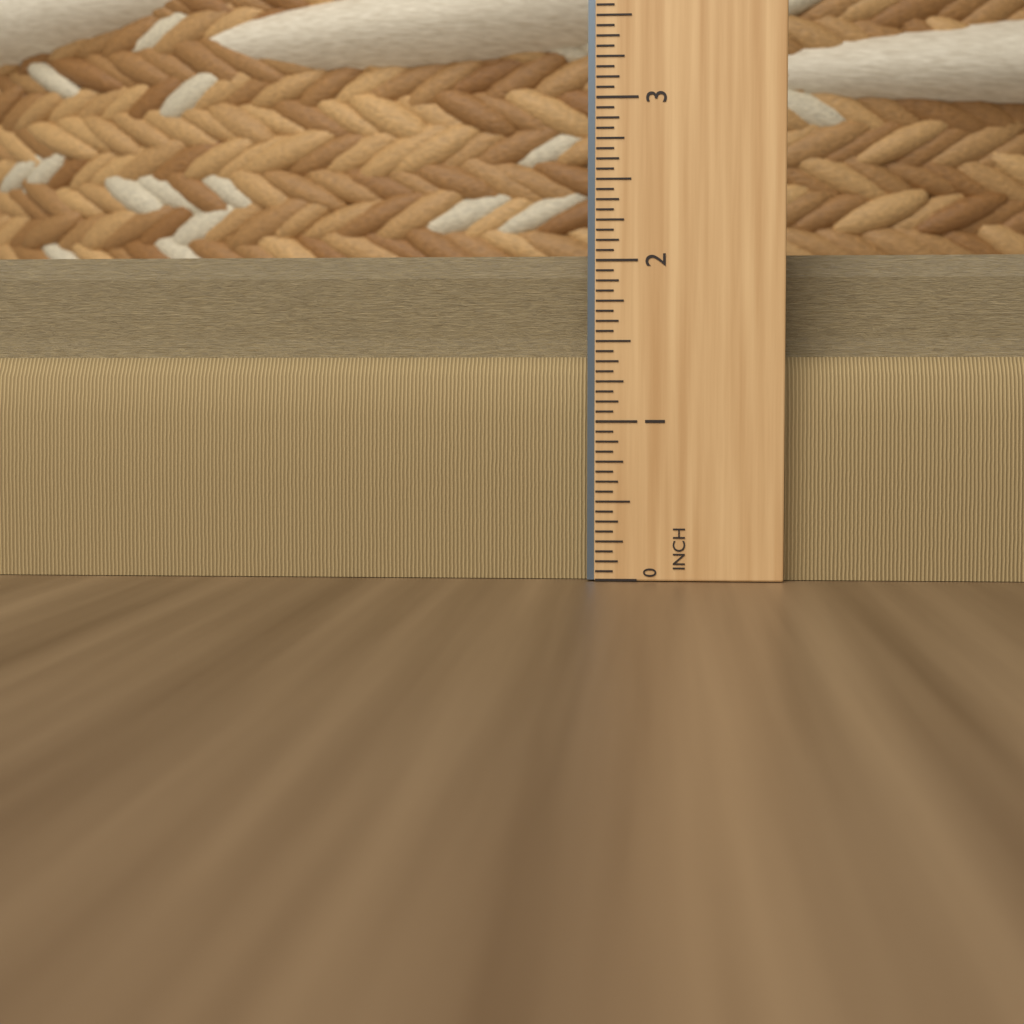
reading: 2.0625 in
